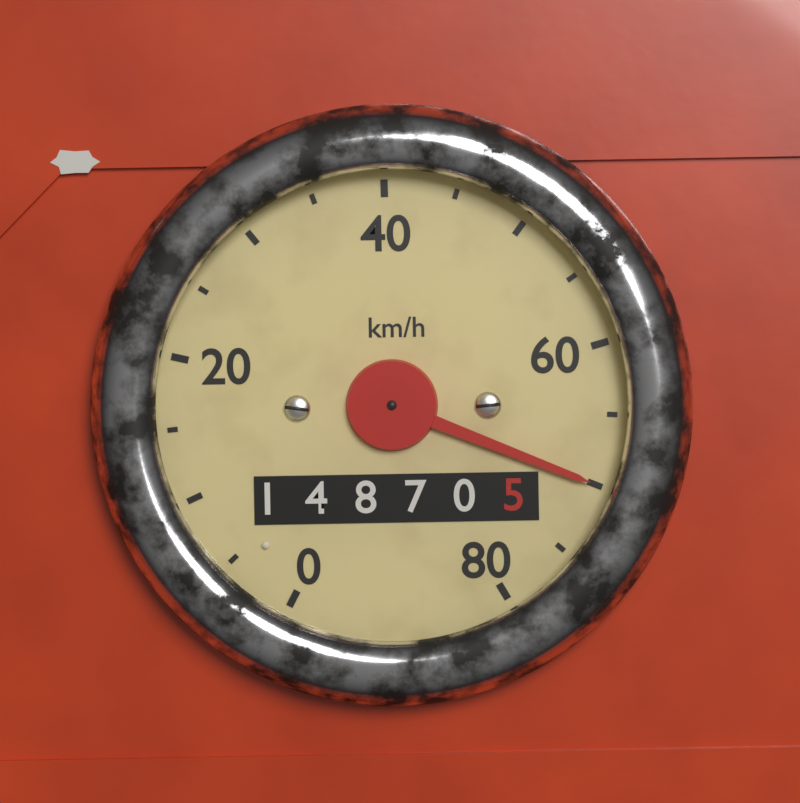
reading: 70 km/h
